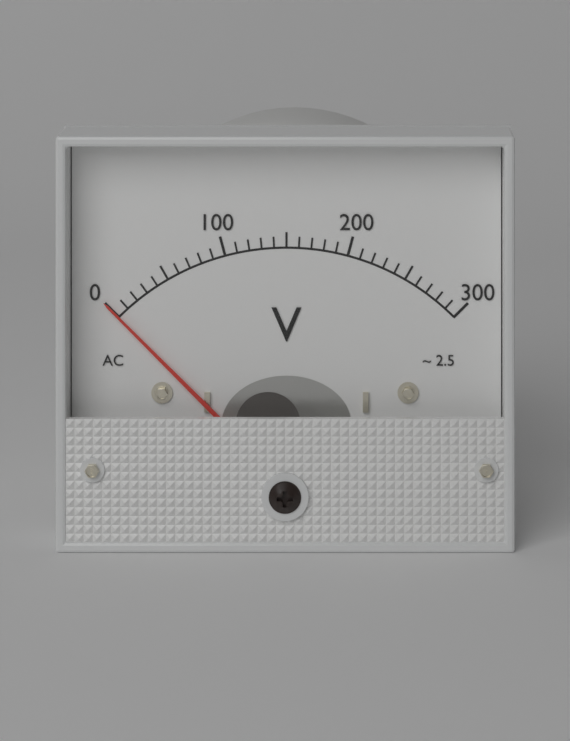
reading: 0 V
